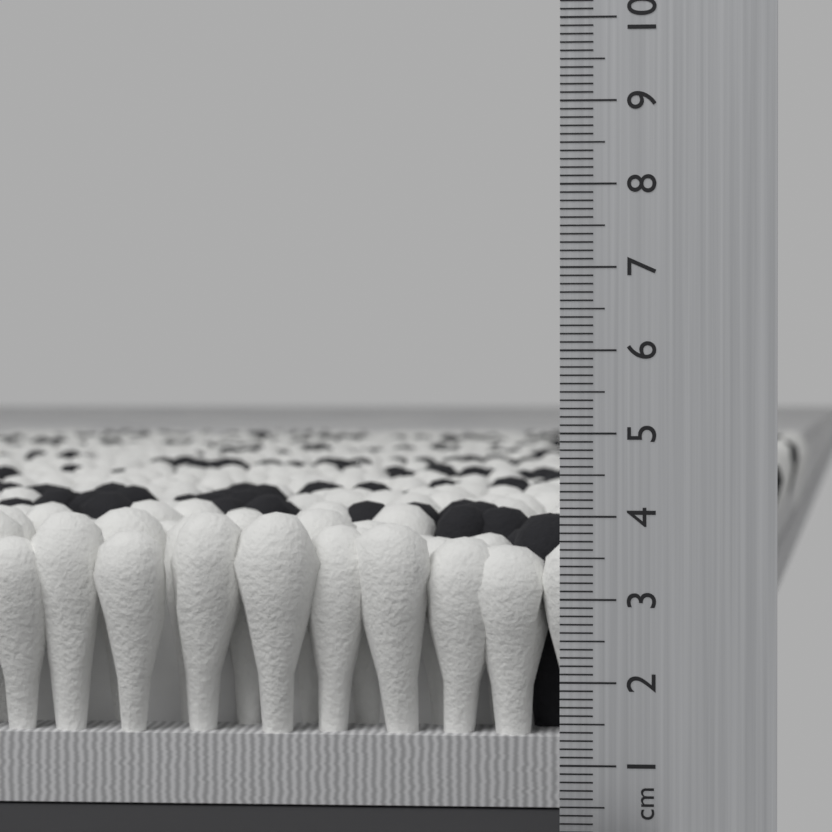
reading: 3.9 cm
